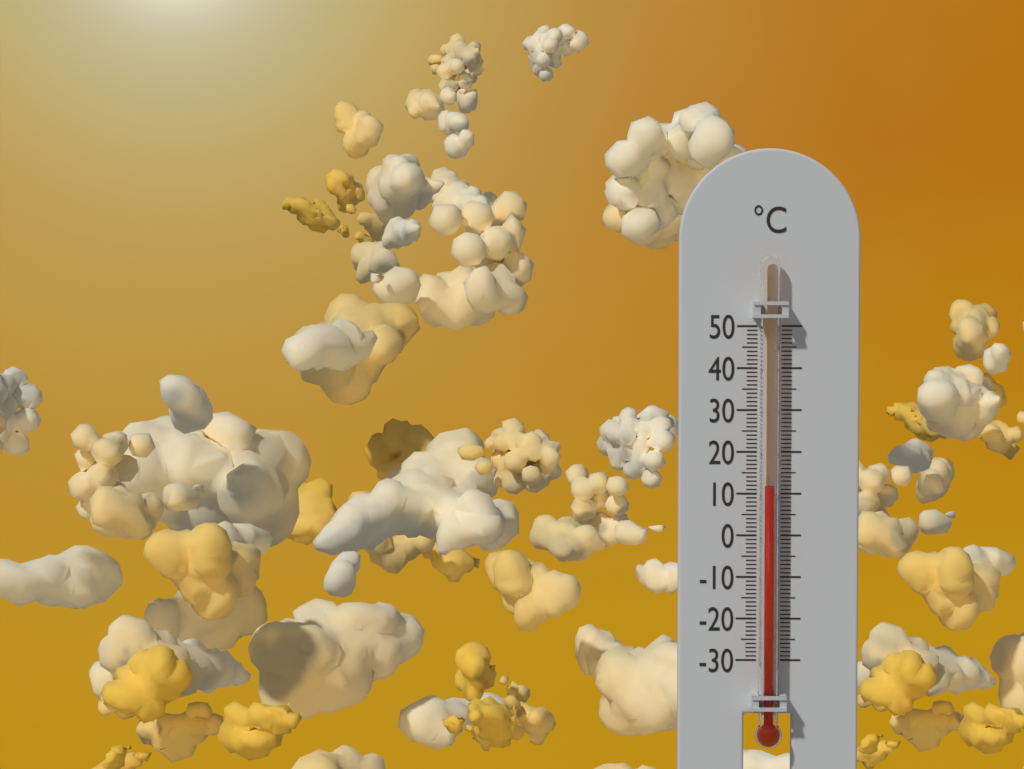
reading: 12 °C
